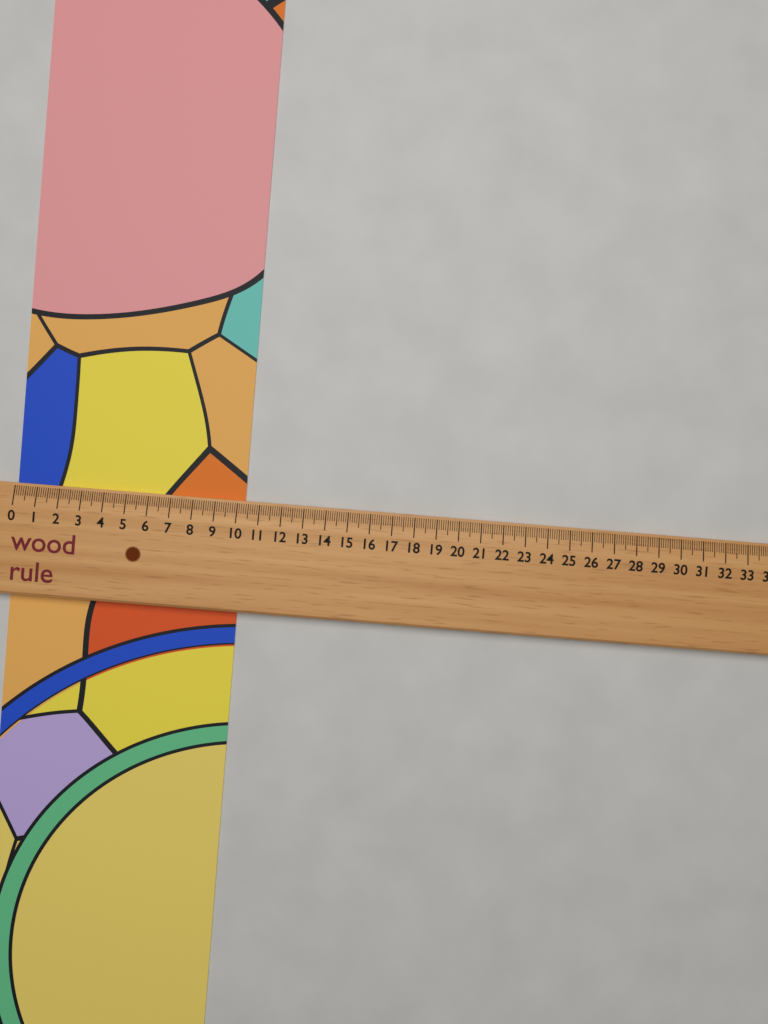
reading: 10.3 (no unit)
